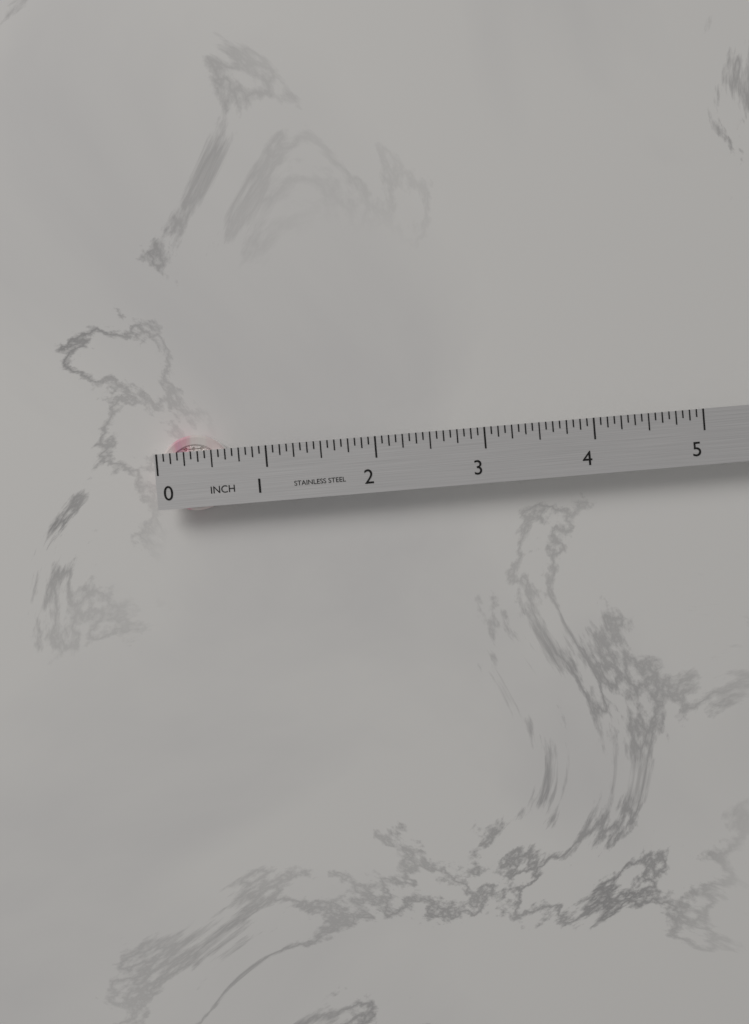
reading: 0.6875 in
